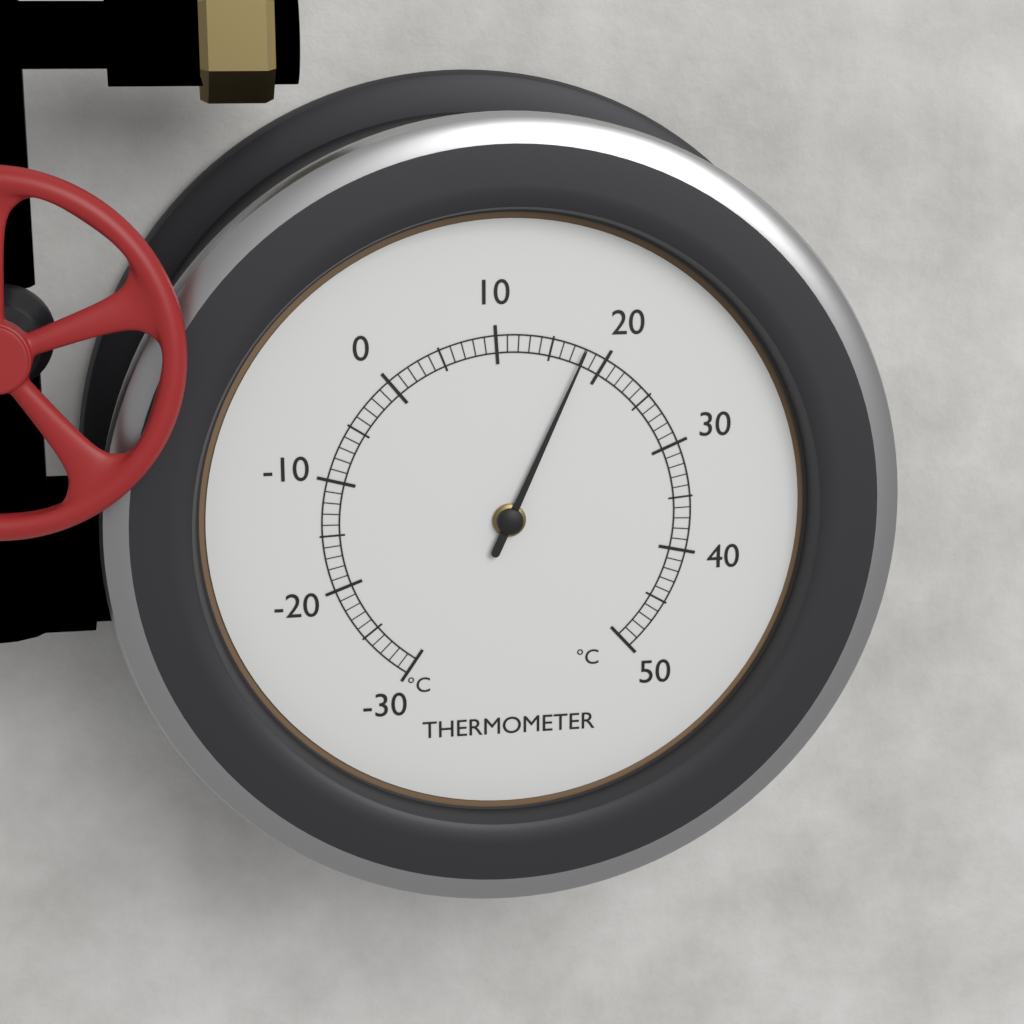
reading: 18 °C
